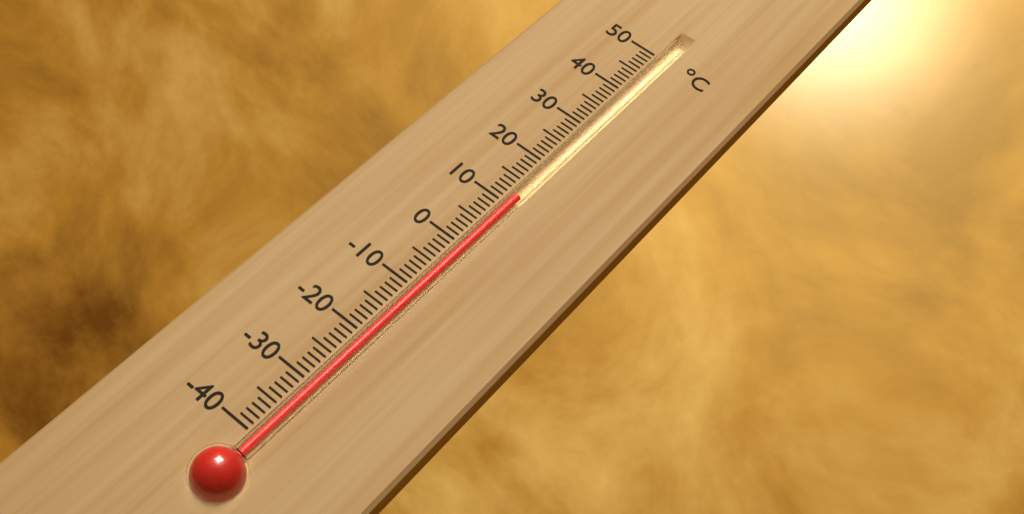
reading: 12 °C
